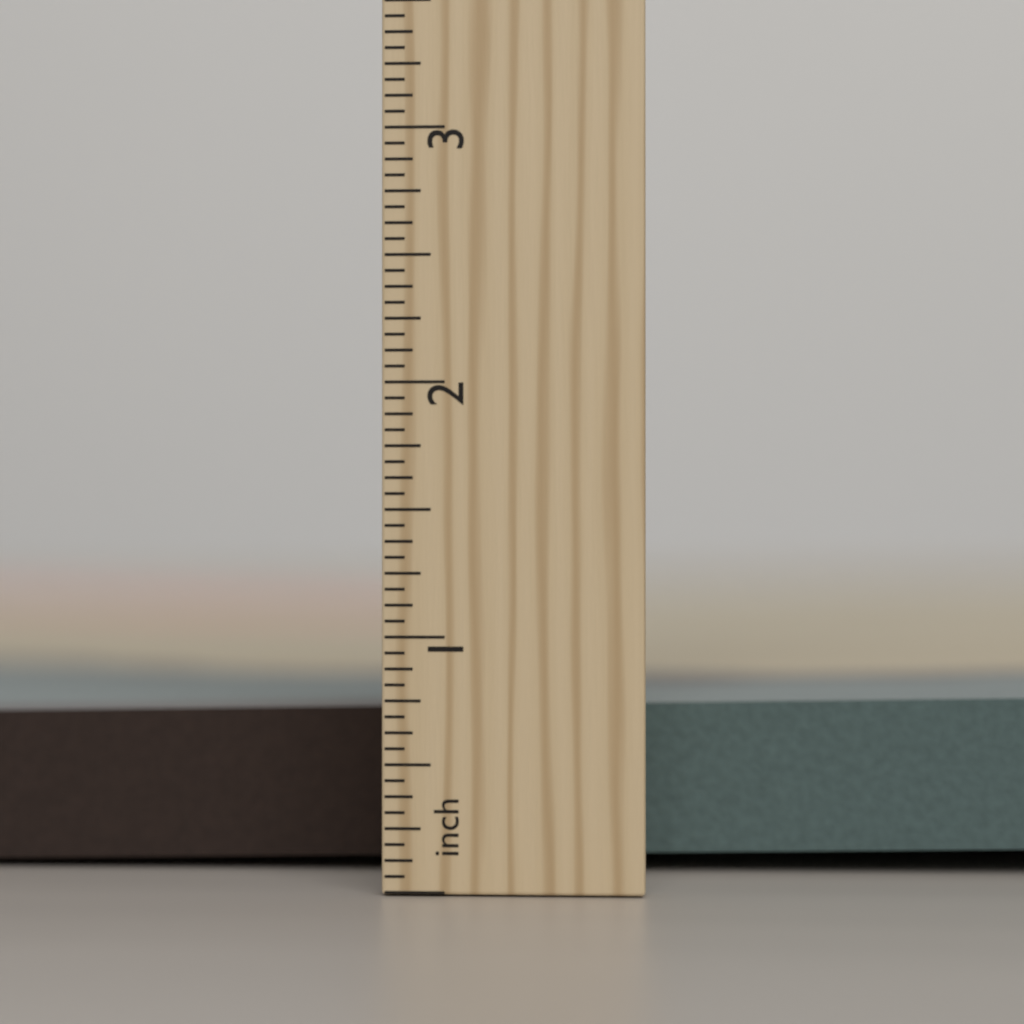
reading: 0.8750 in
